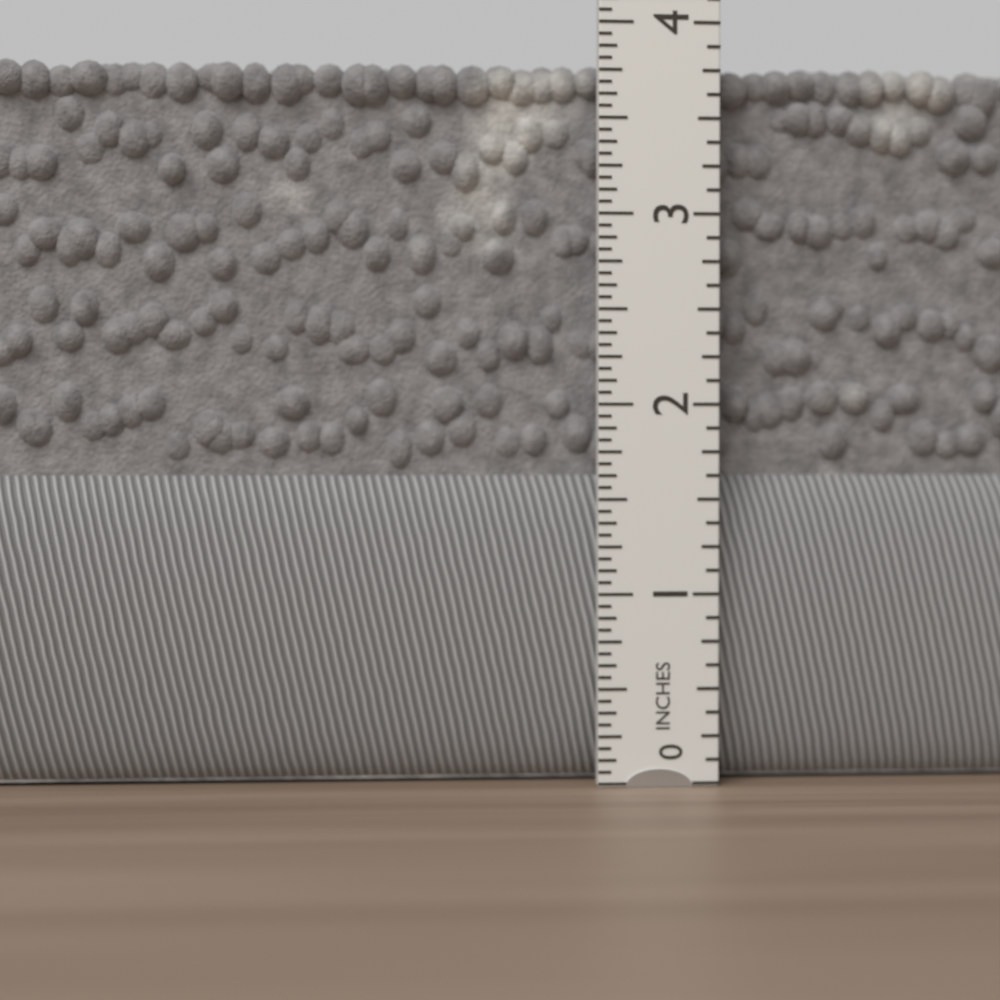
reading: 3.8125 in
